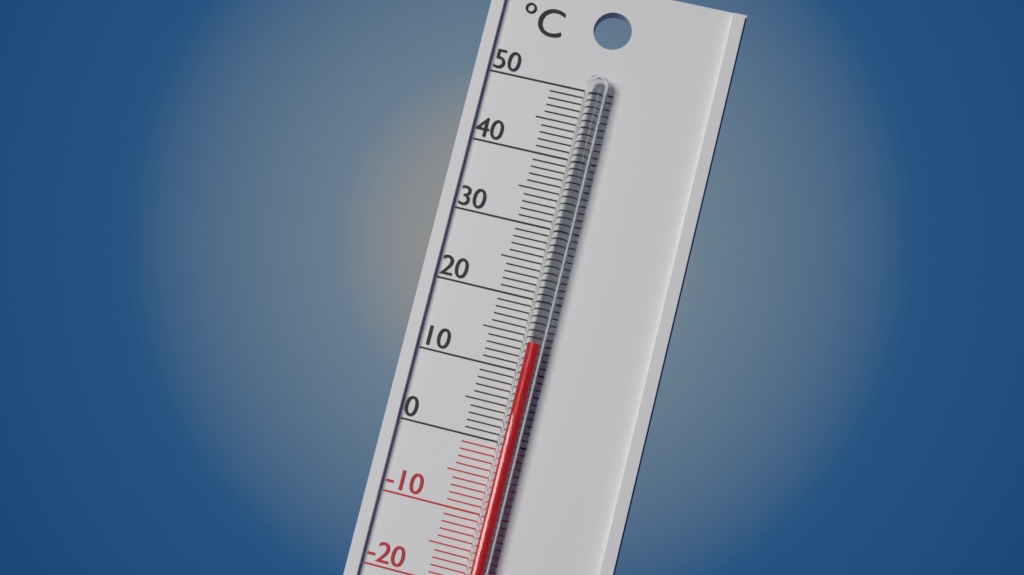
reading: 14 °C
